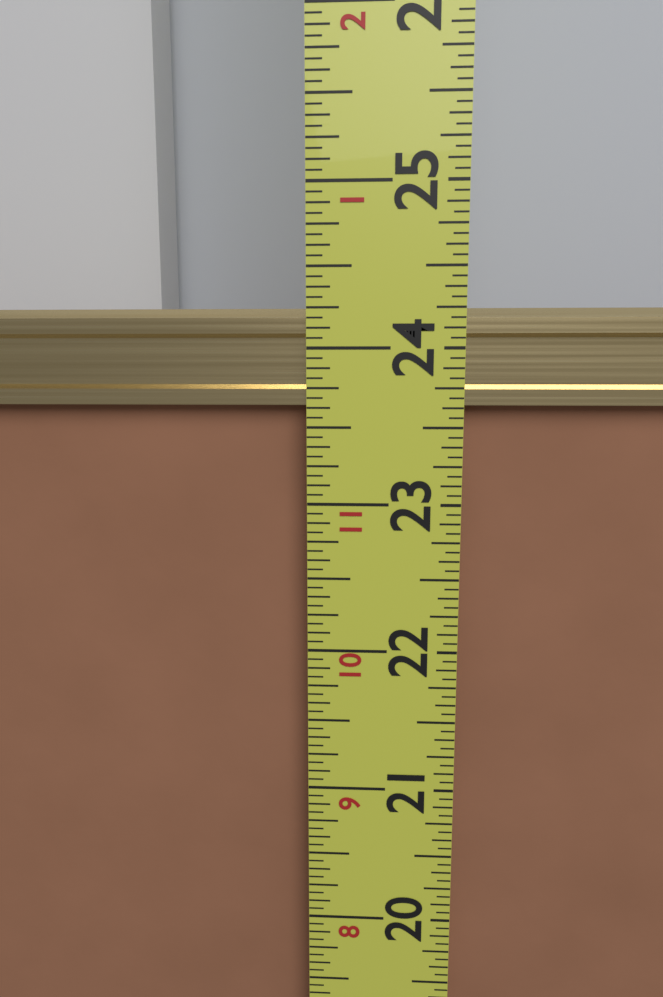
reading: 24.2500 in
